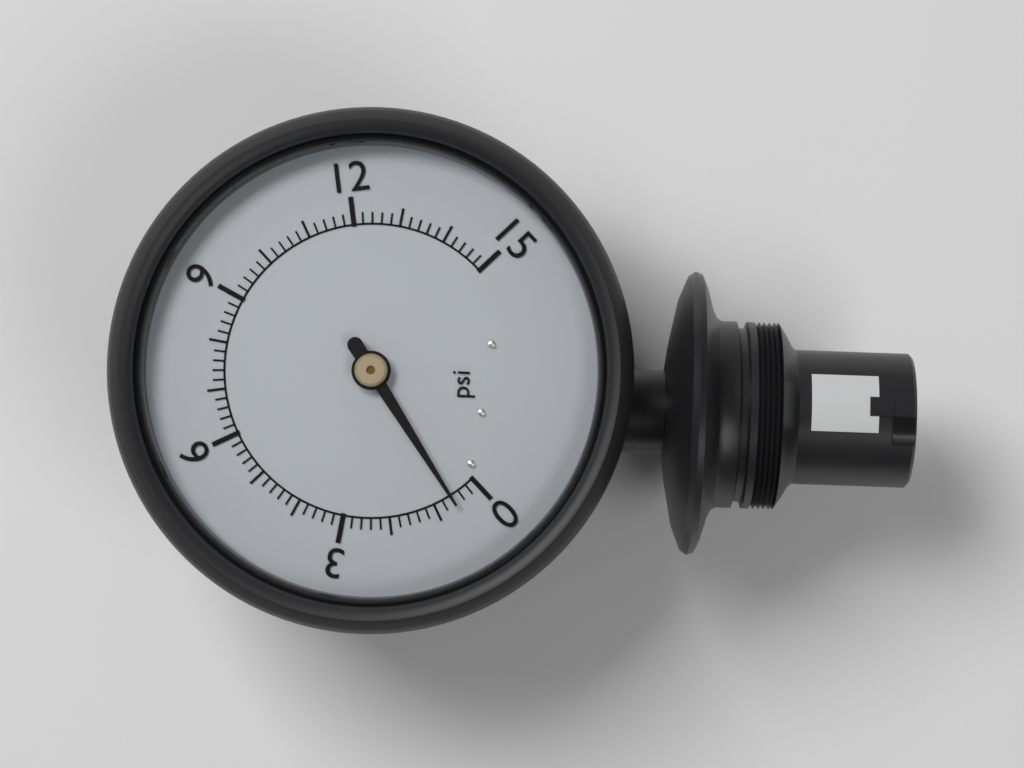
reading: 0.6 psi
